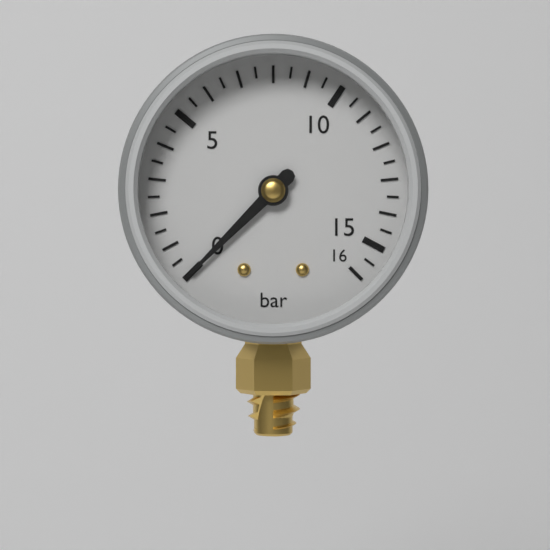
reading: 0.0 bar
